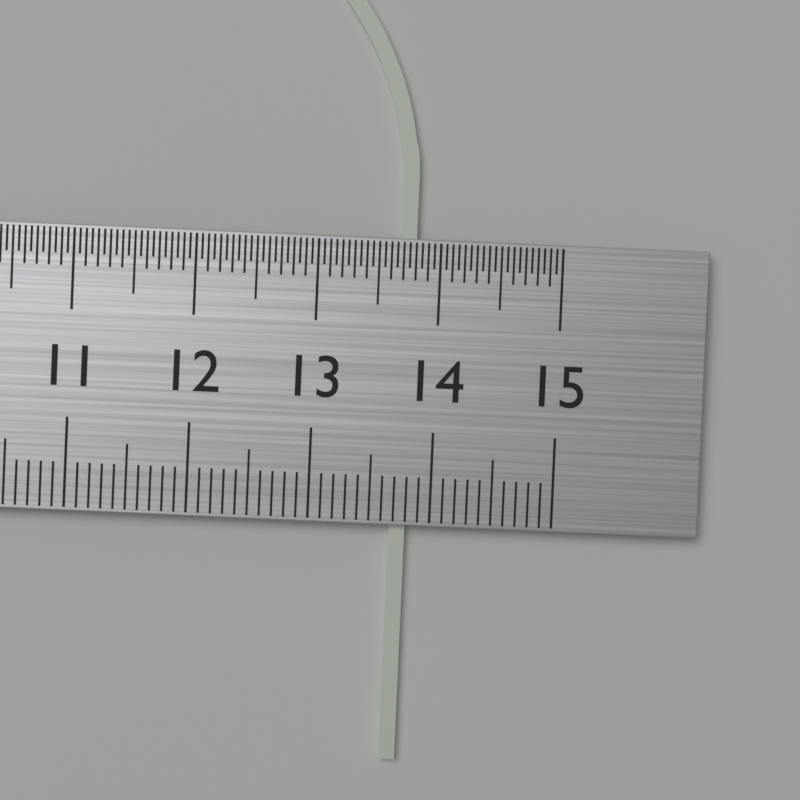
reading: 13.8 cm
